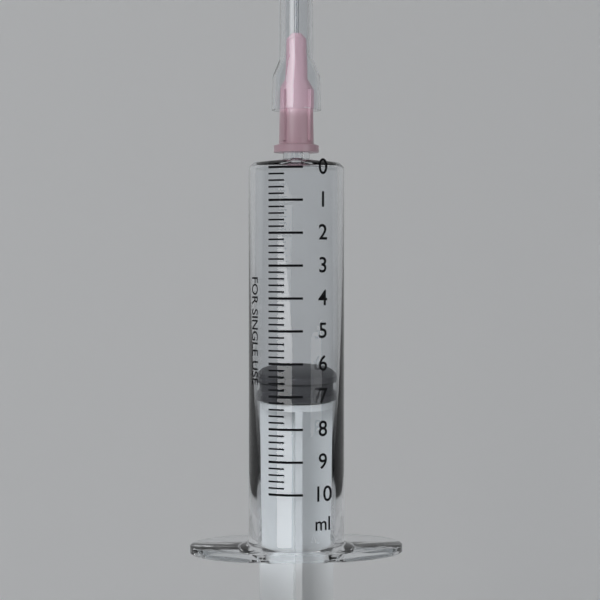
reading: 6.4 ml
